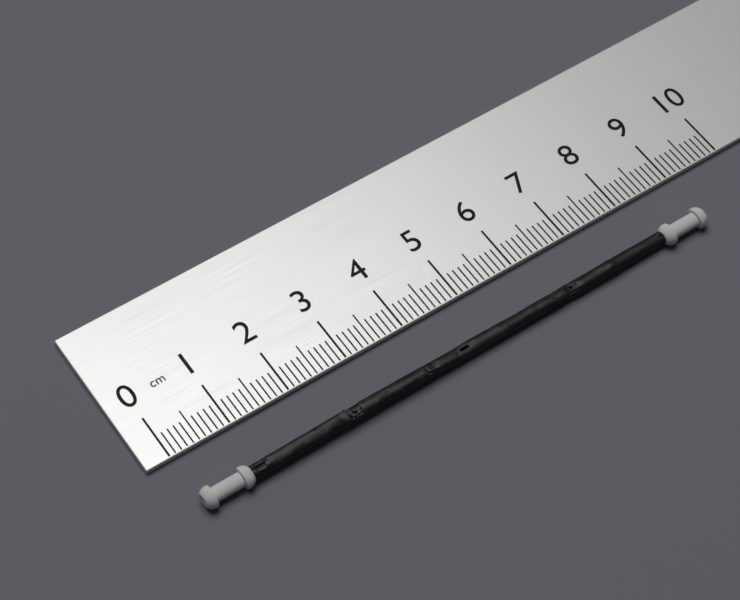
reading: 9.0 cm
